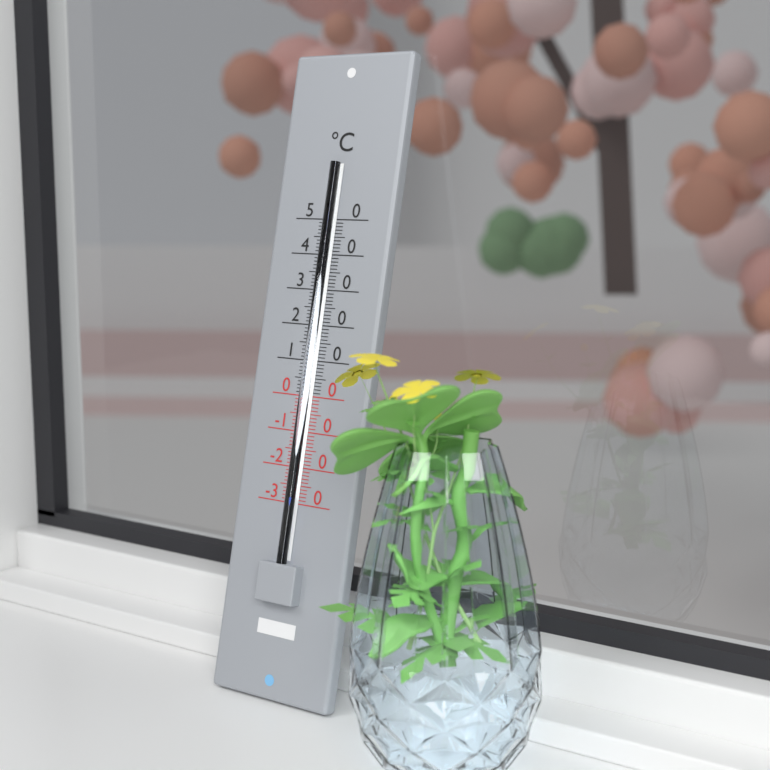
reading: -28 °C
